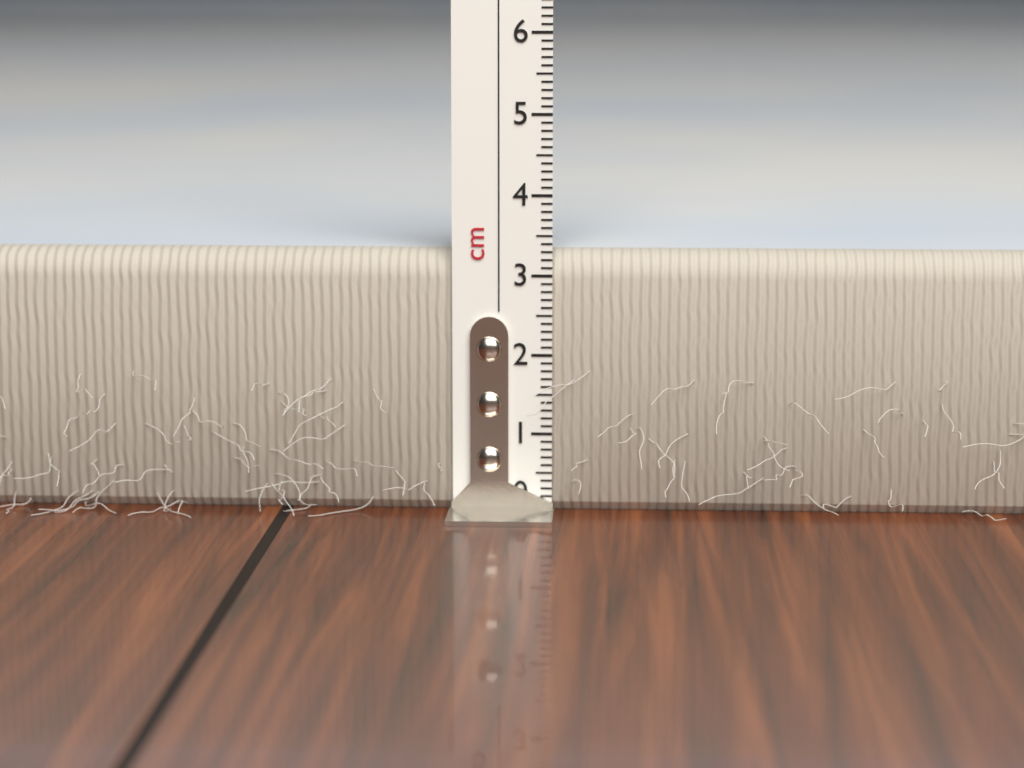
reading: 3.3 cm
